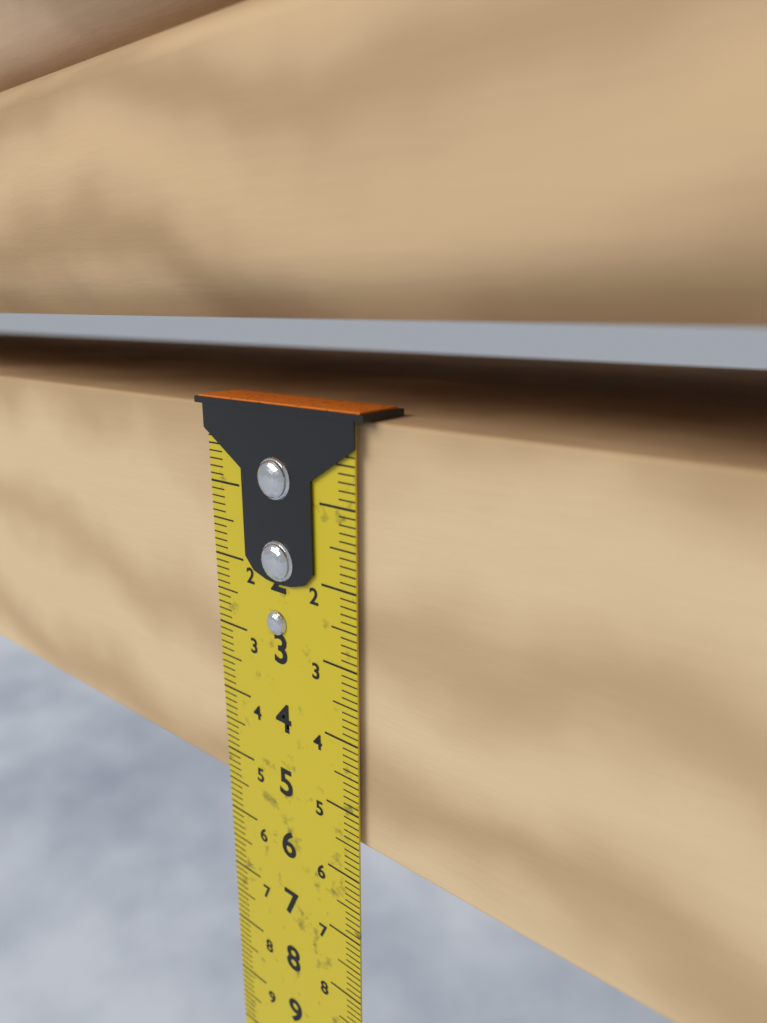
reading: 5.5 cm
